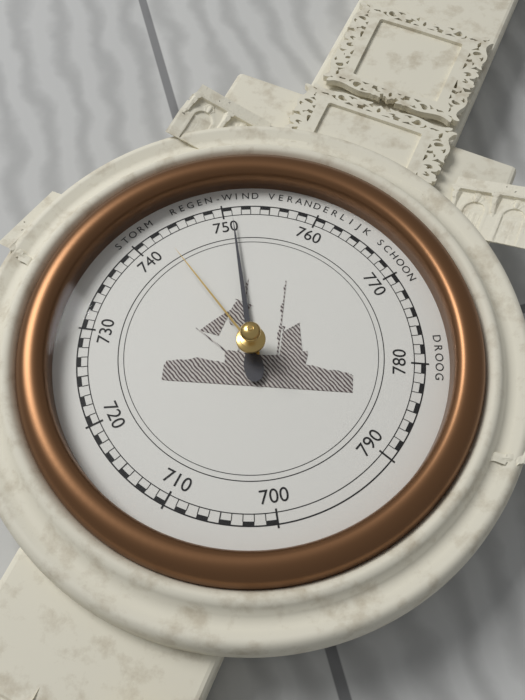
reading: 751 mmHg
